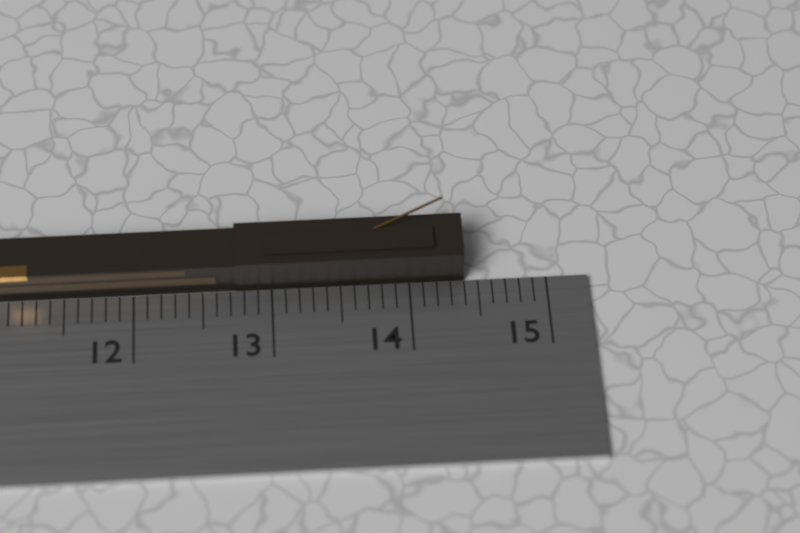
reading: 14.4 cm
